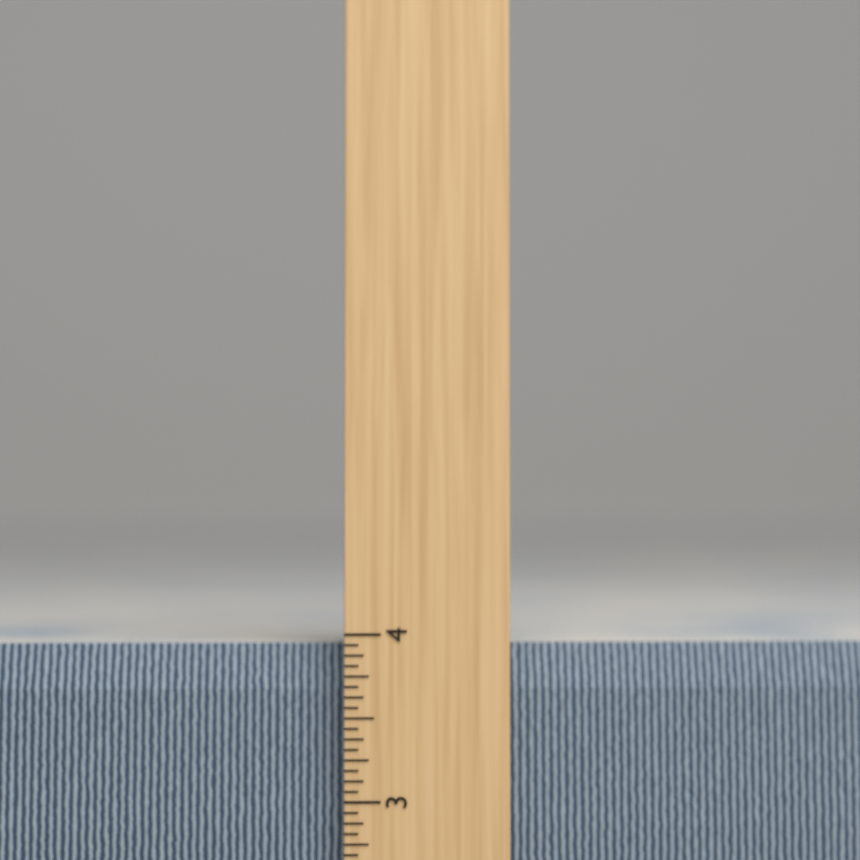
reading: 3.9375 inch
